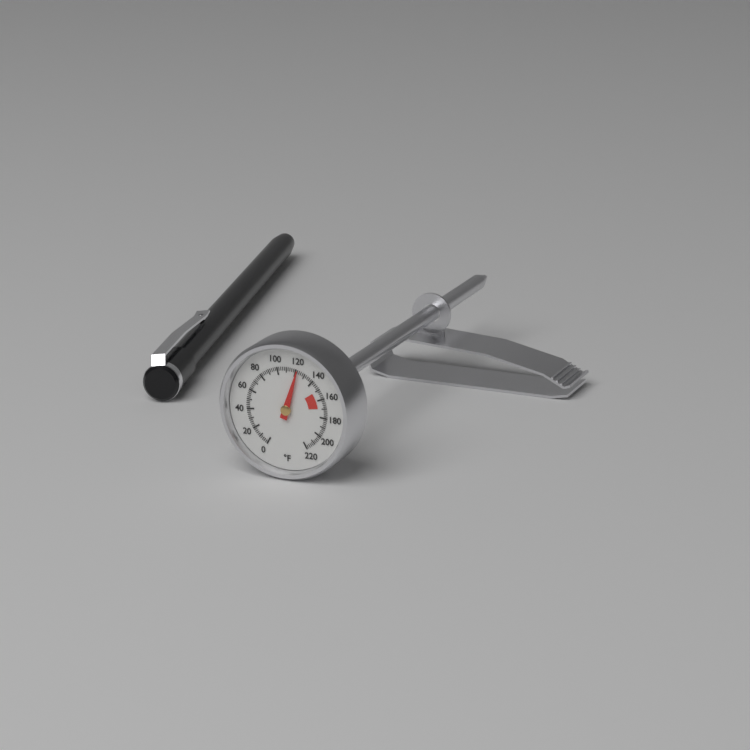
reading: 122 °F
